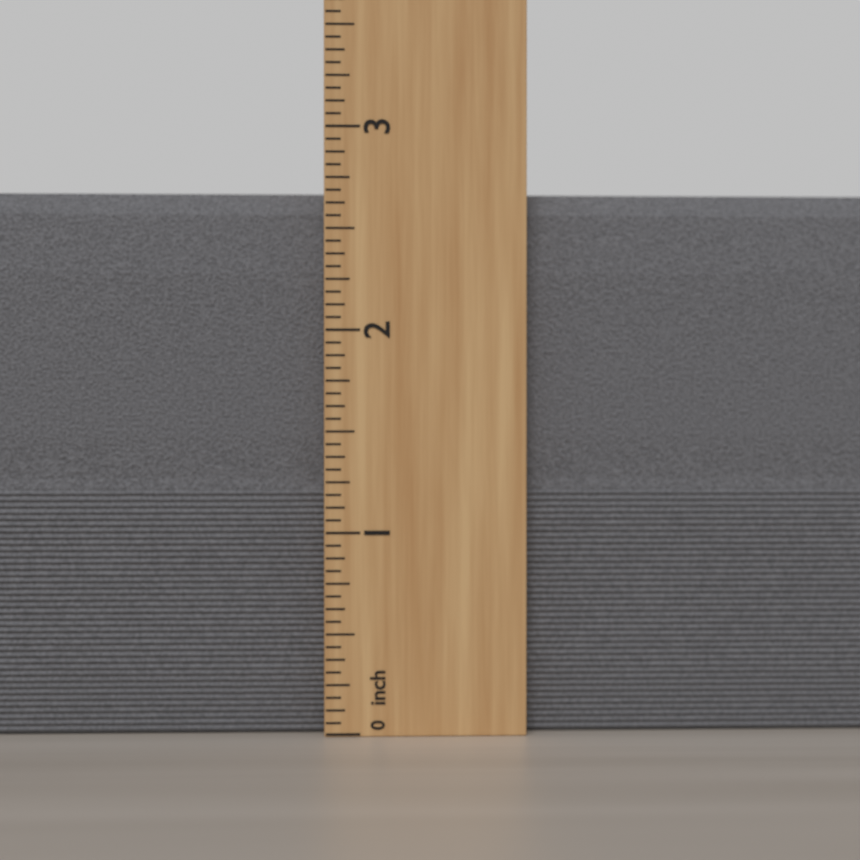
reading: 2.6875 inch
